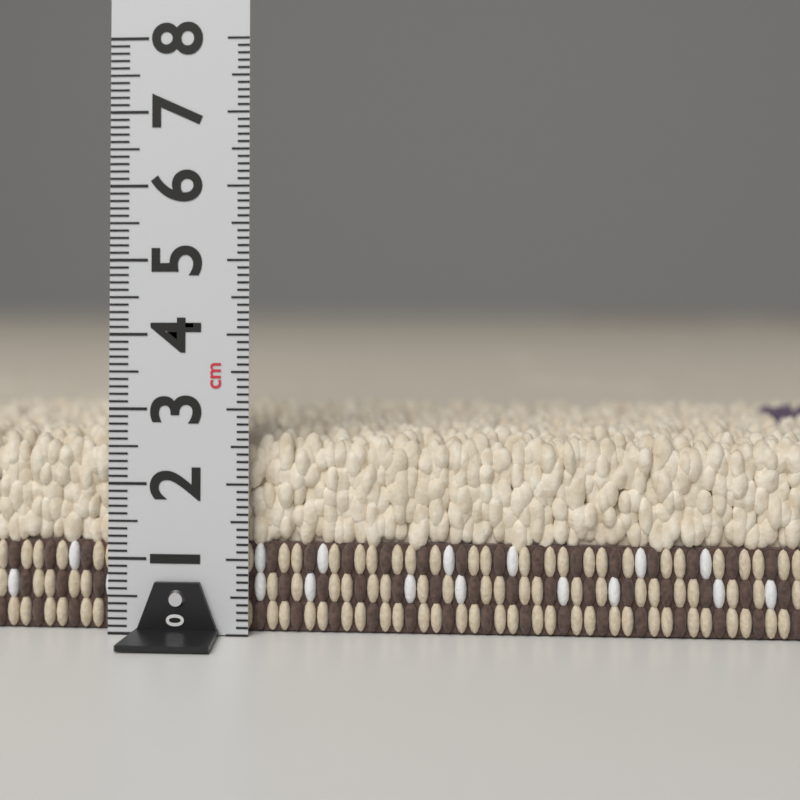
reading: 2.7 cm
